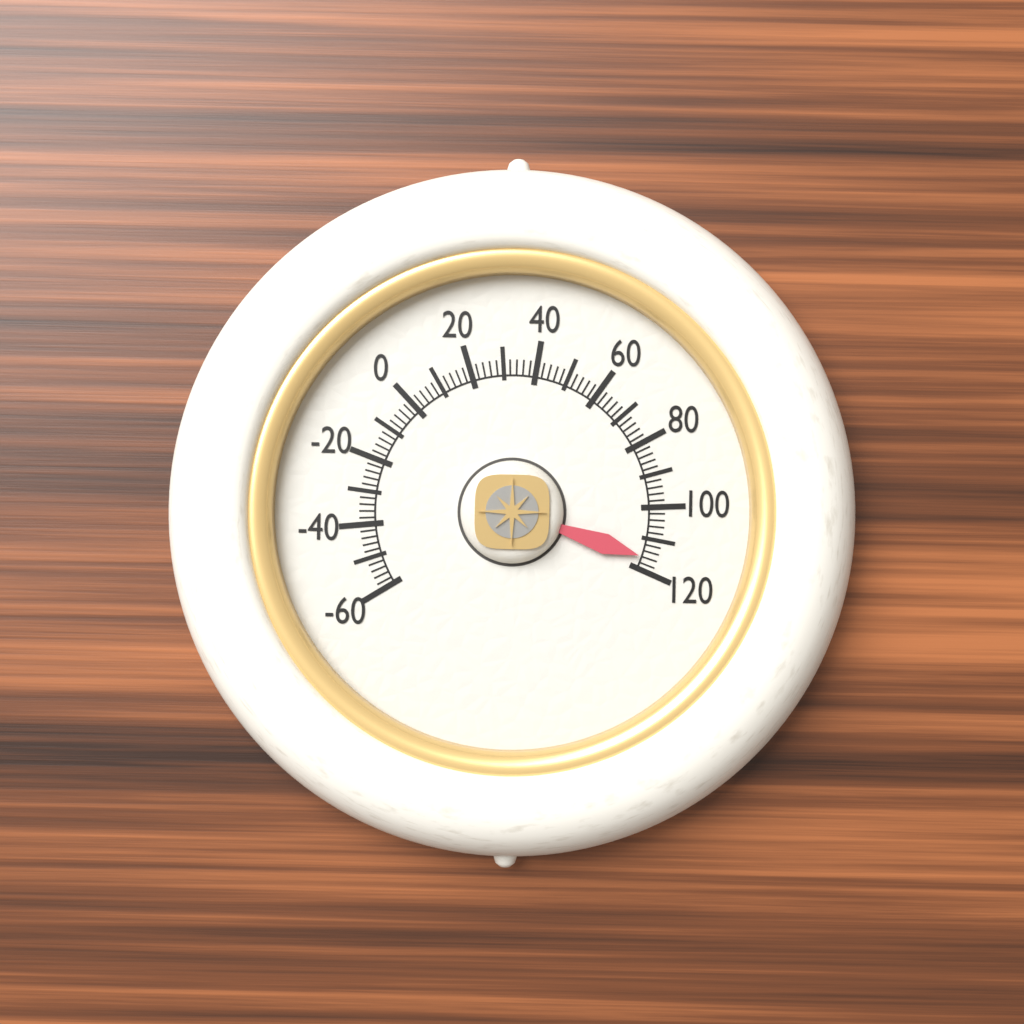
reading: 116 (no unit)
